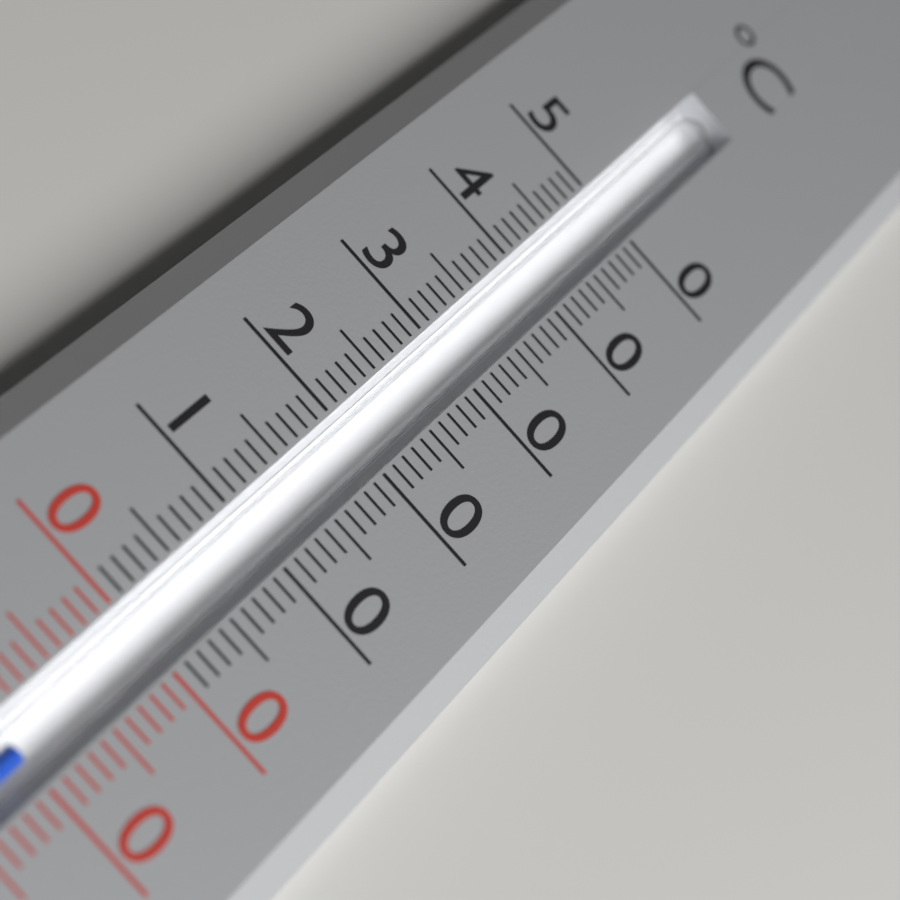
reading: -10 °C
